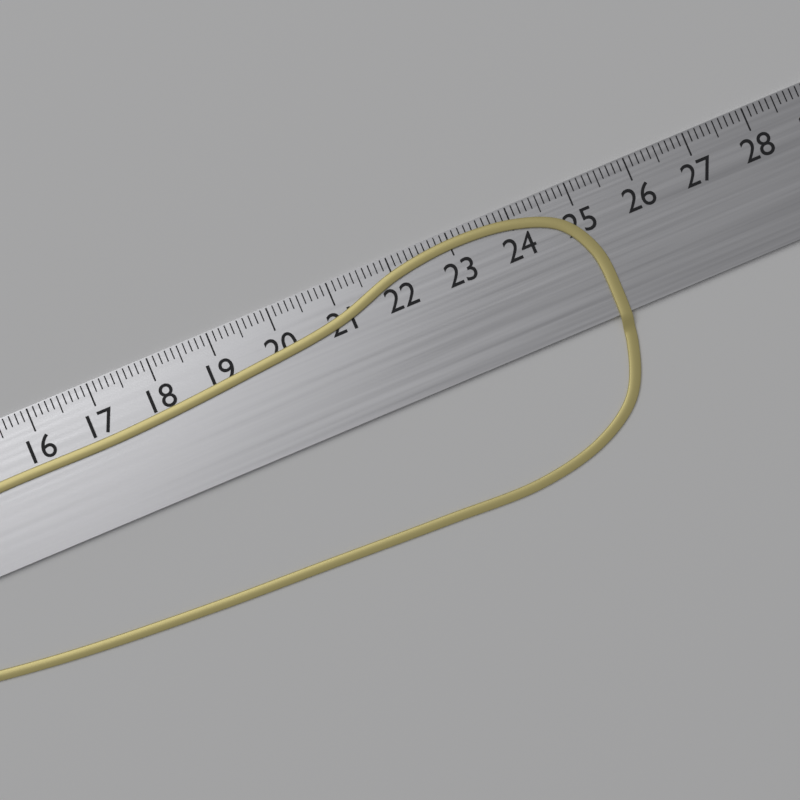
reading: 25.2 cm
